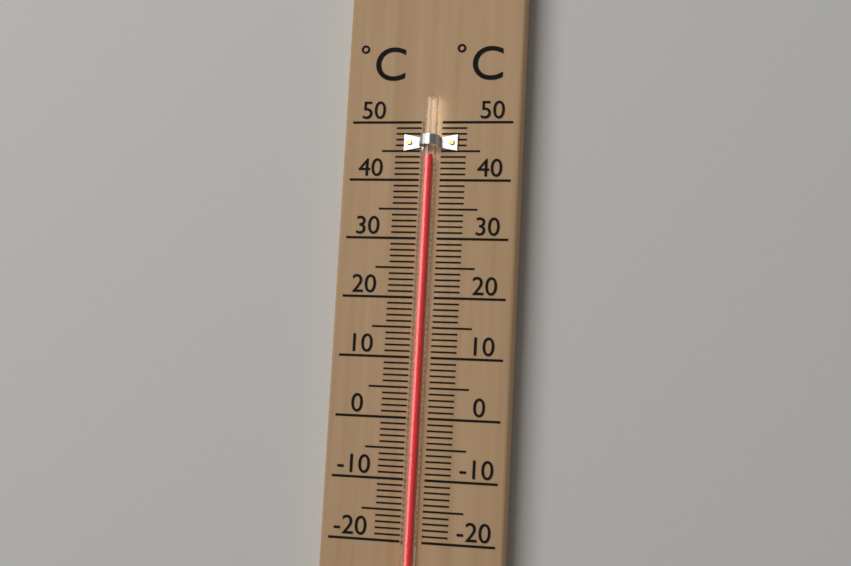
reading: 44 °C
